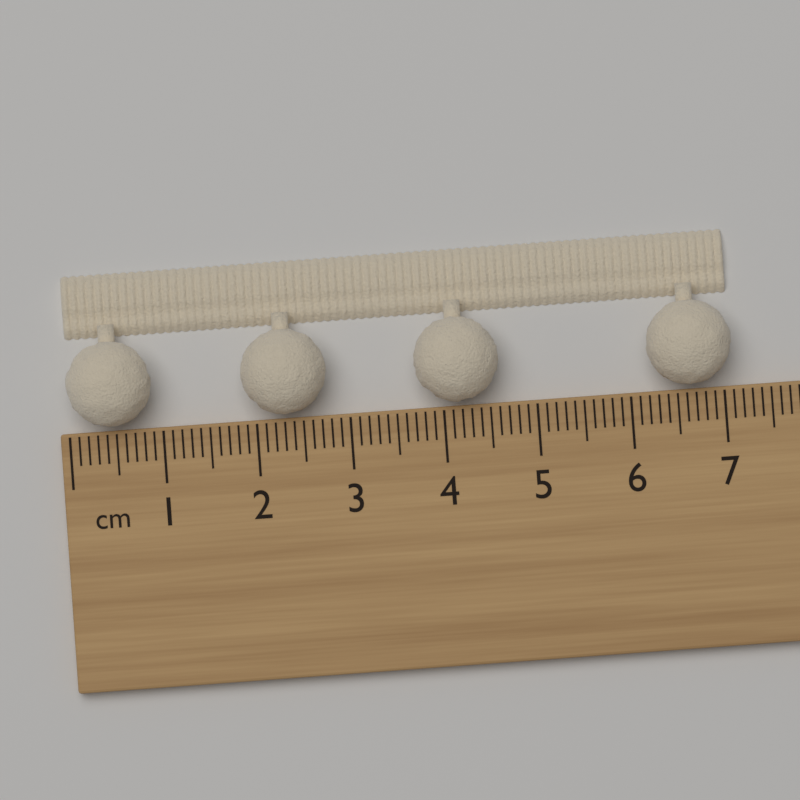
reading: 7.1 cm
